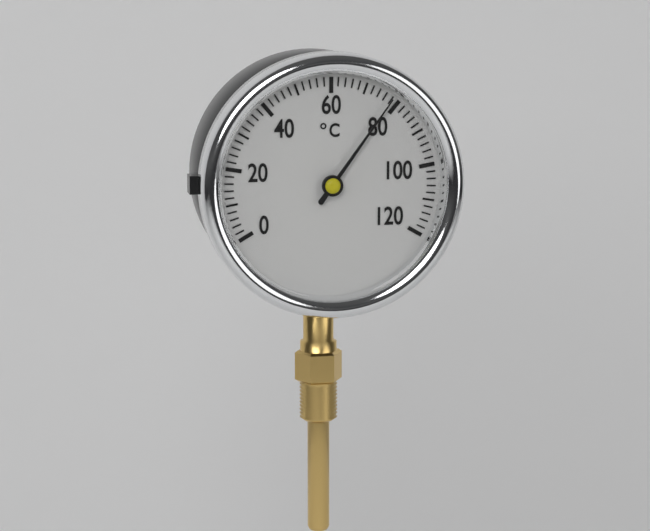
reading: 78 °C
